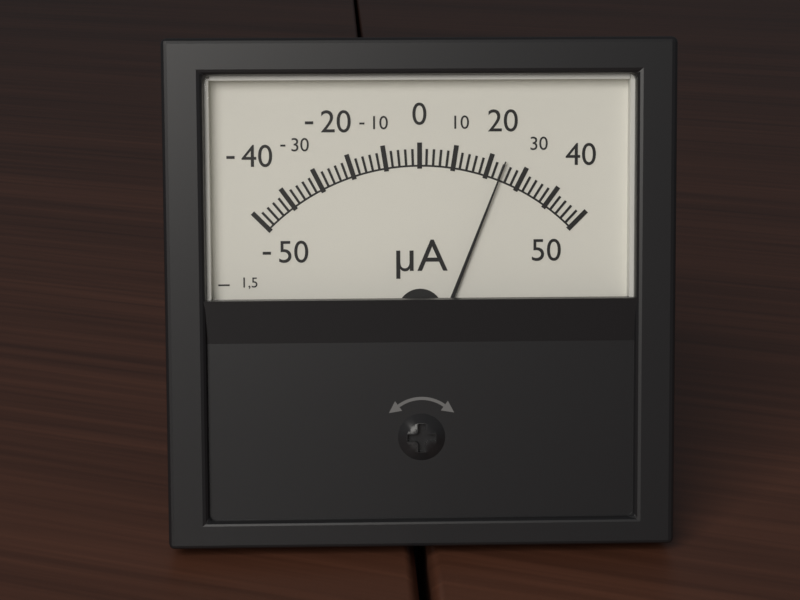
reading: 24 µA
